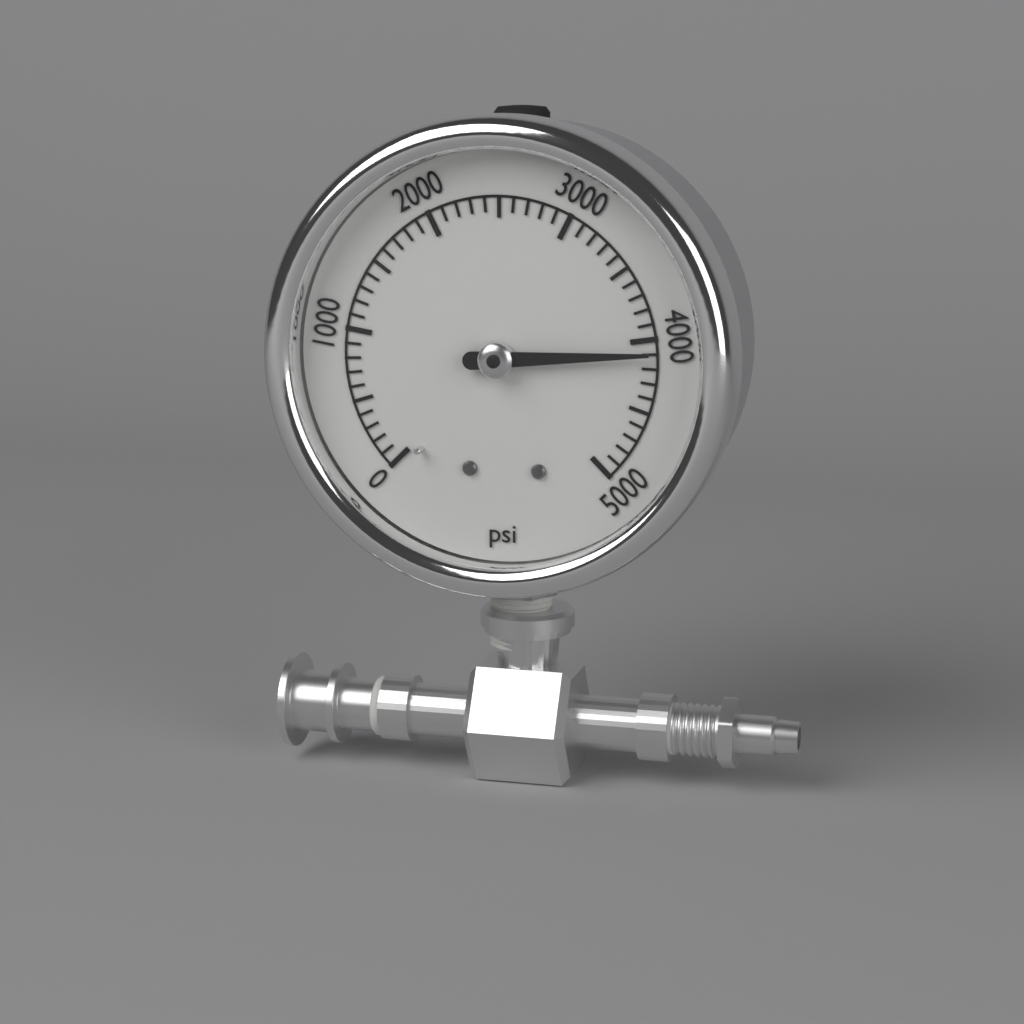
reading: 4100 psi
